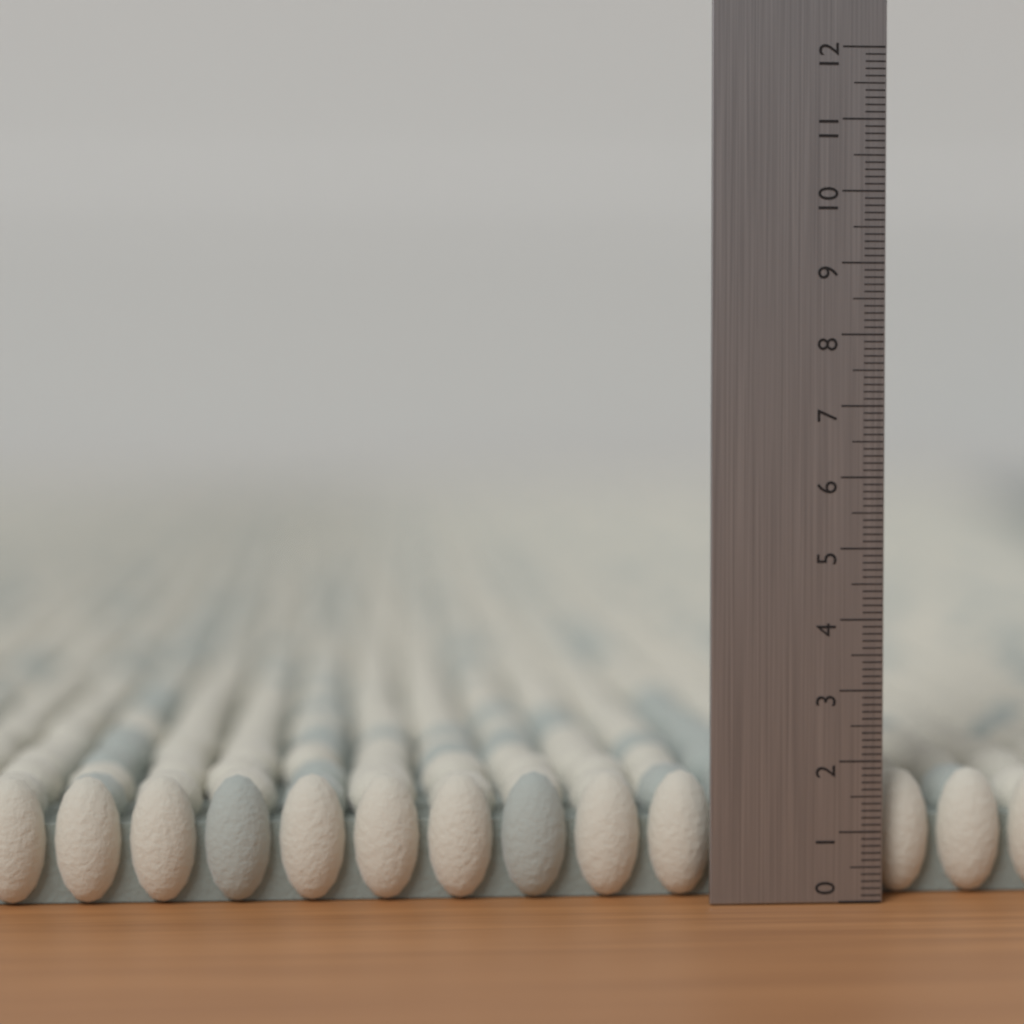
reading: 1.8 (no unit)
